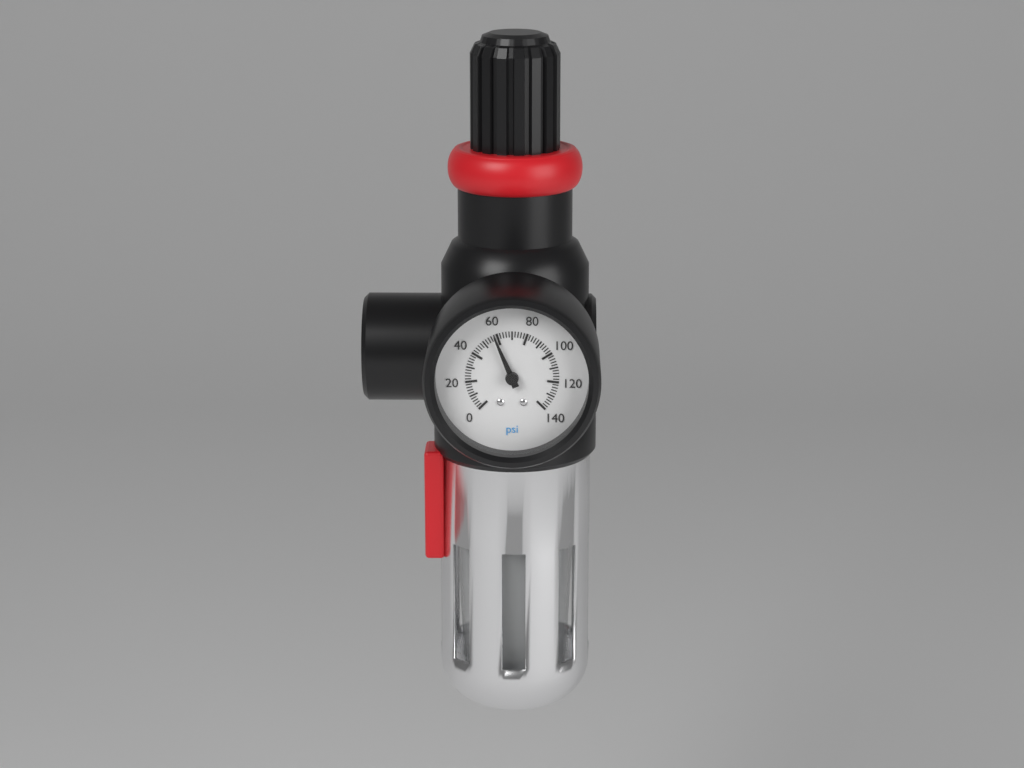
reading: 58 psi
